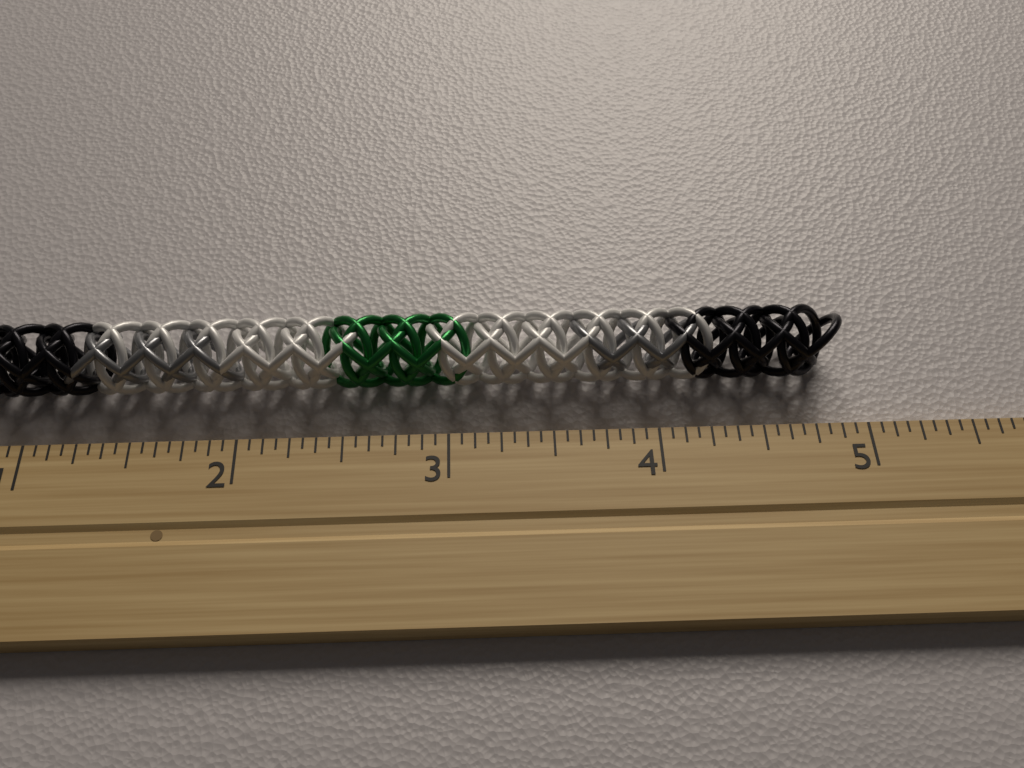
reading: 4.9375 inch
